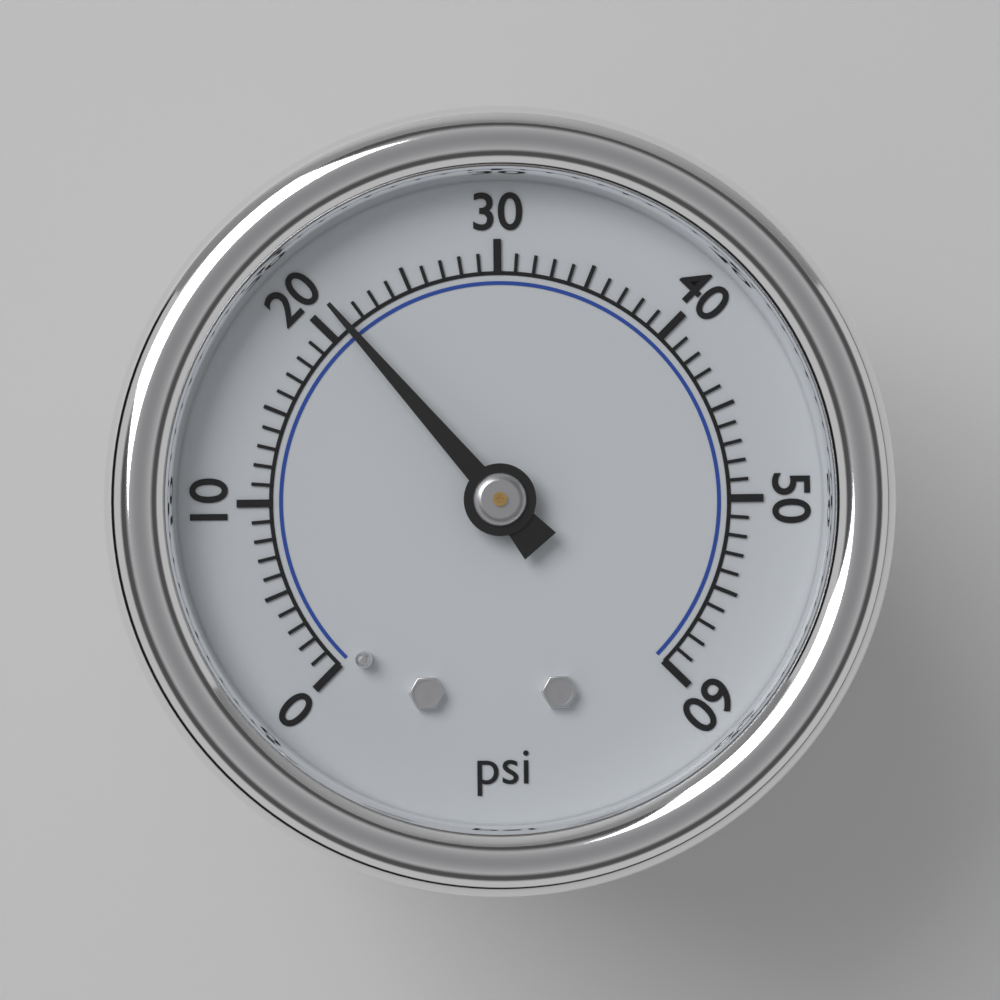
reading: 21 psi
